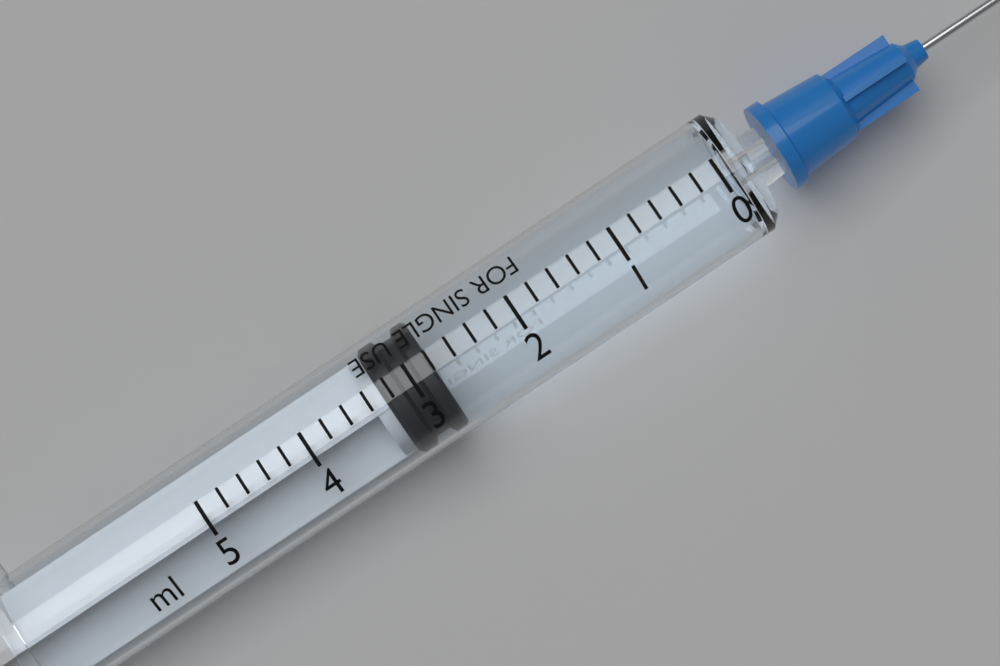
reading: 2.8 ml
